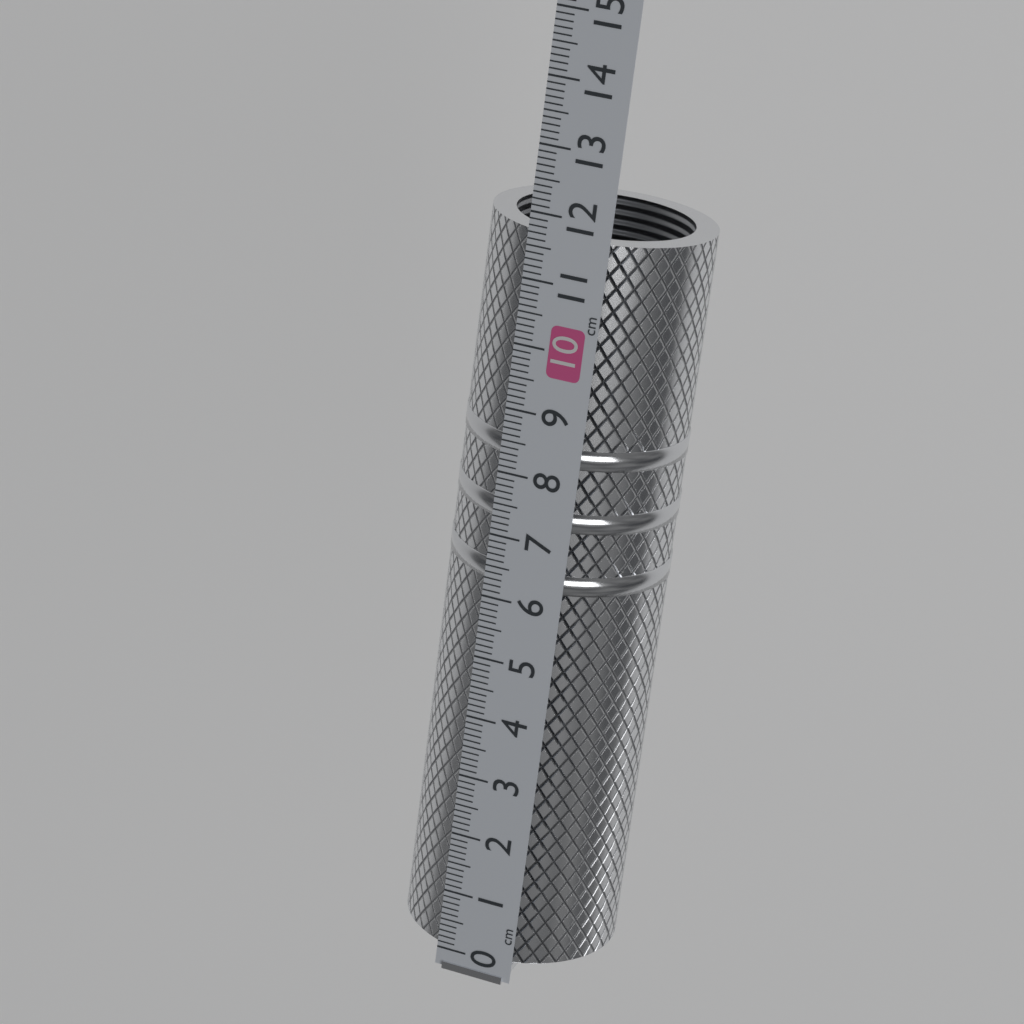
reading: 11.7 cm
